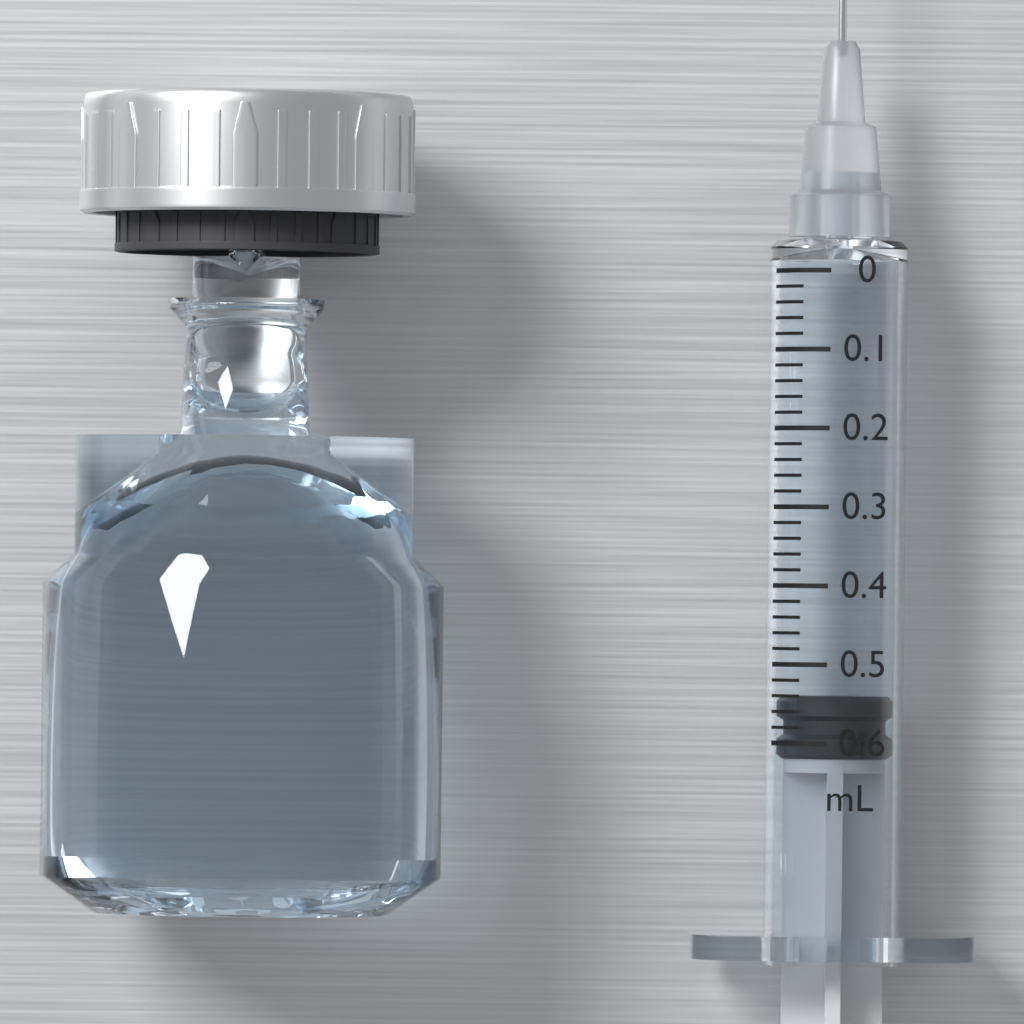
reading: 0.54 mL
